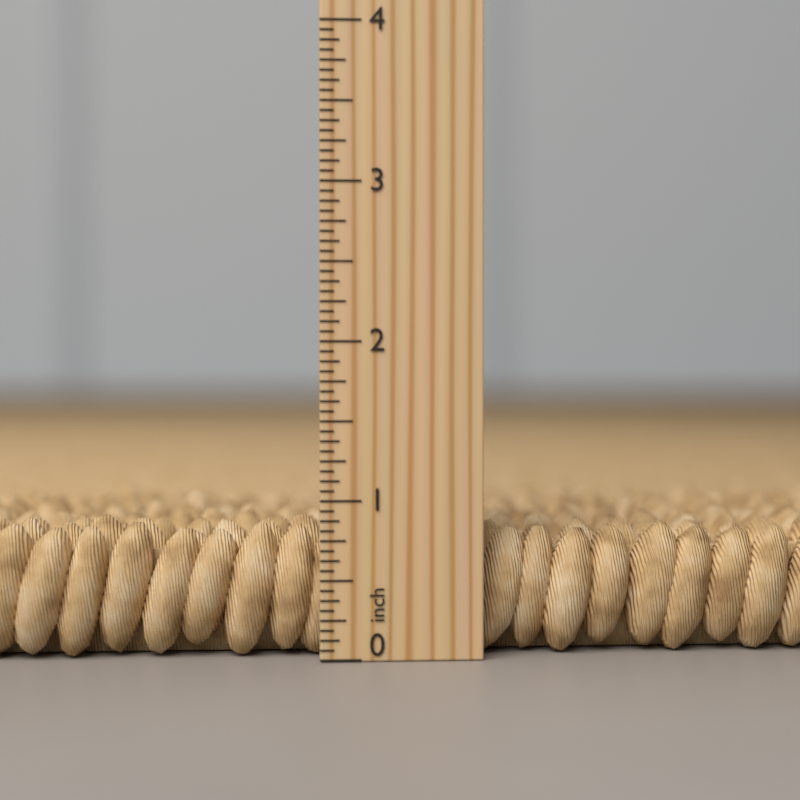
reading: 0.8750 inch
